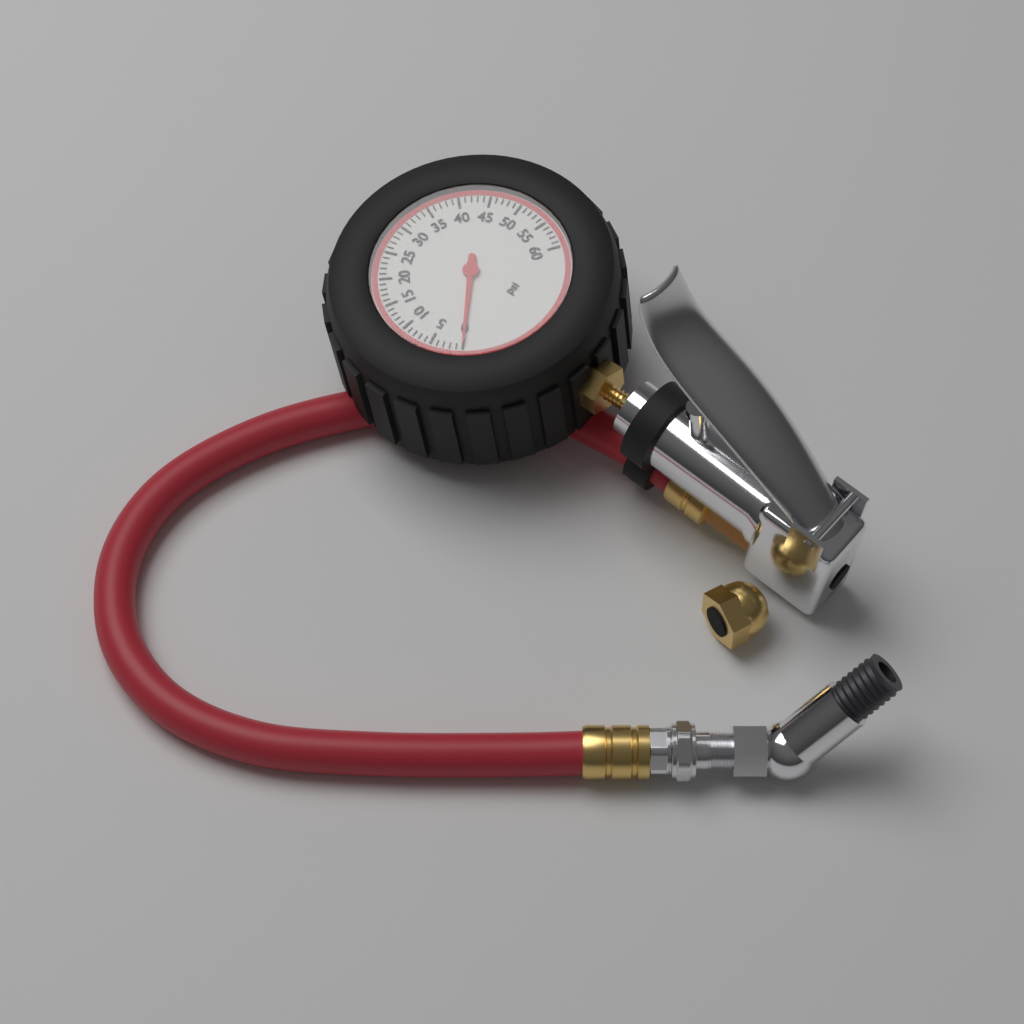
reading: 0 psi
